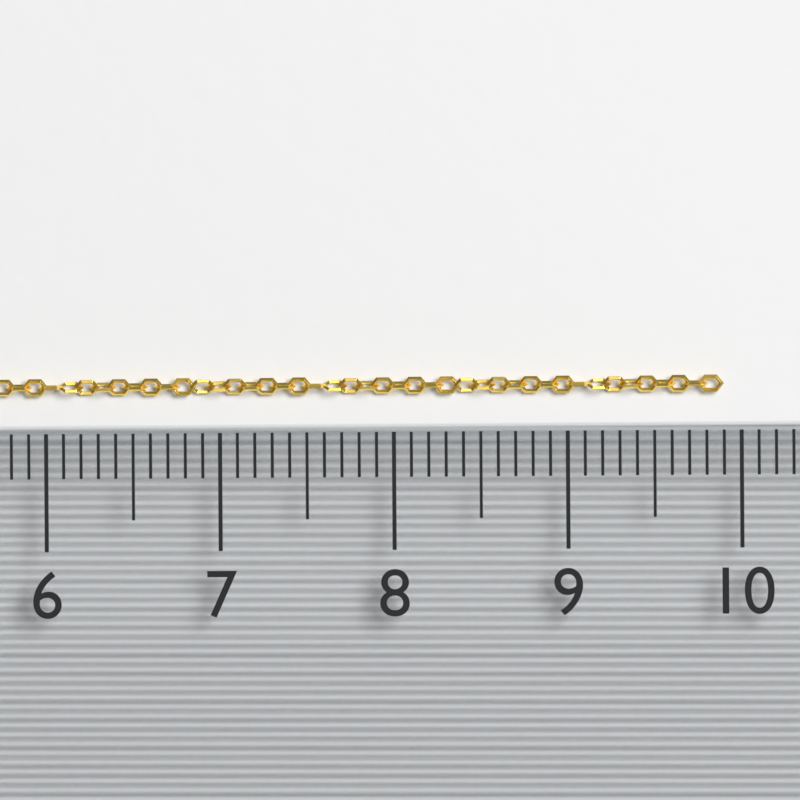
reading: 9.9 (no unit)
